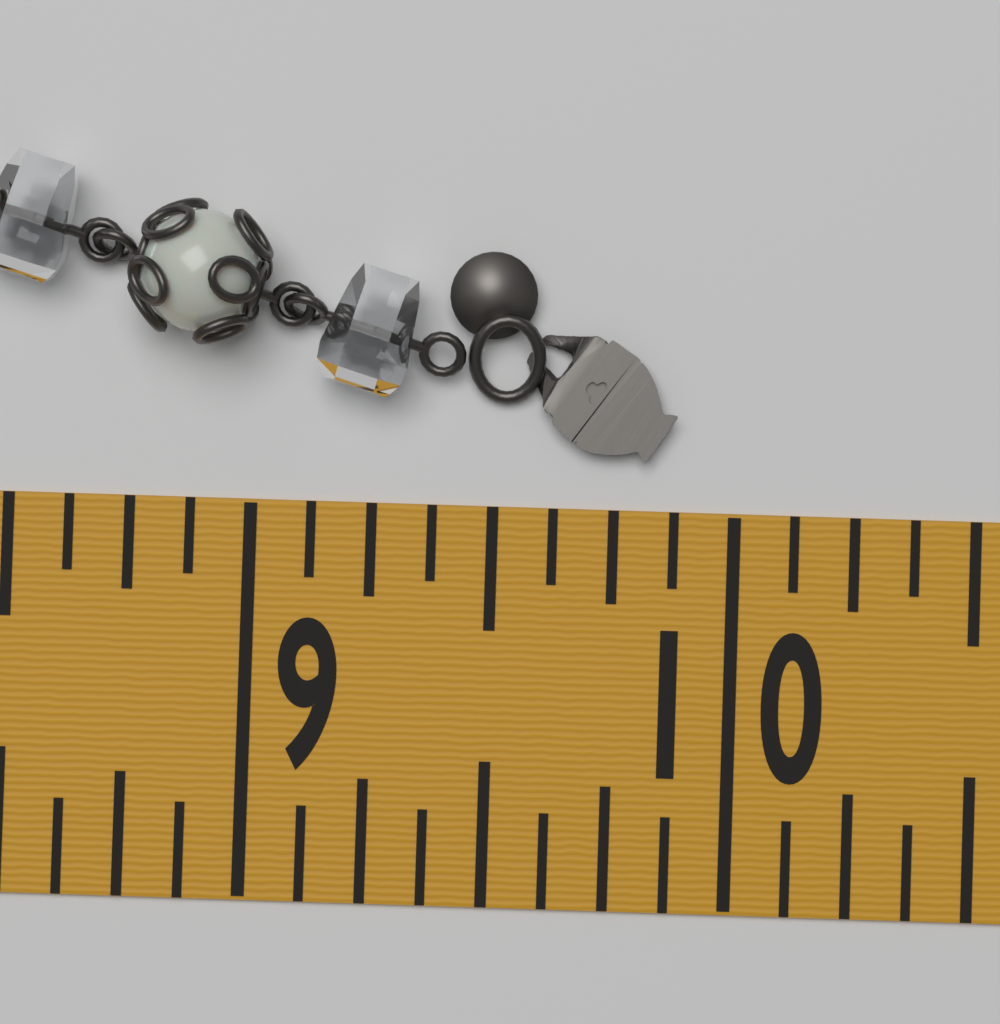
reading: 9.875 in
